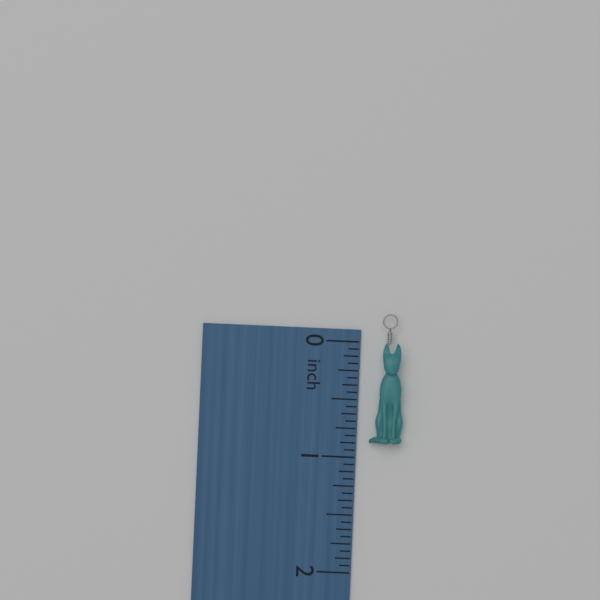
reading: 0.8750 inch
